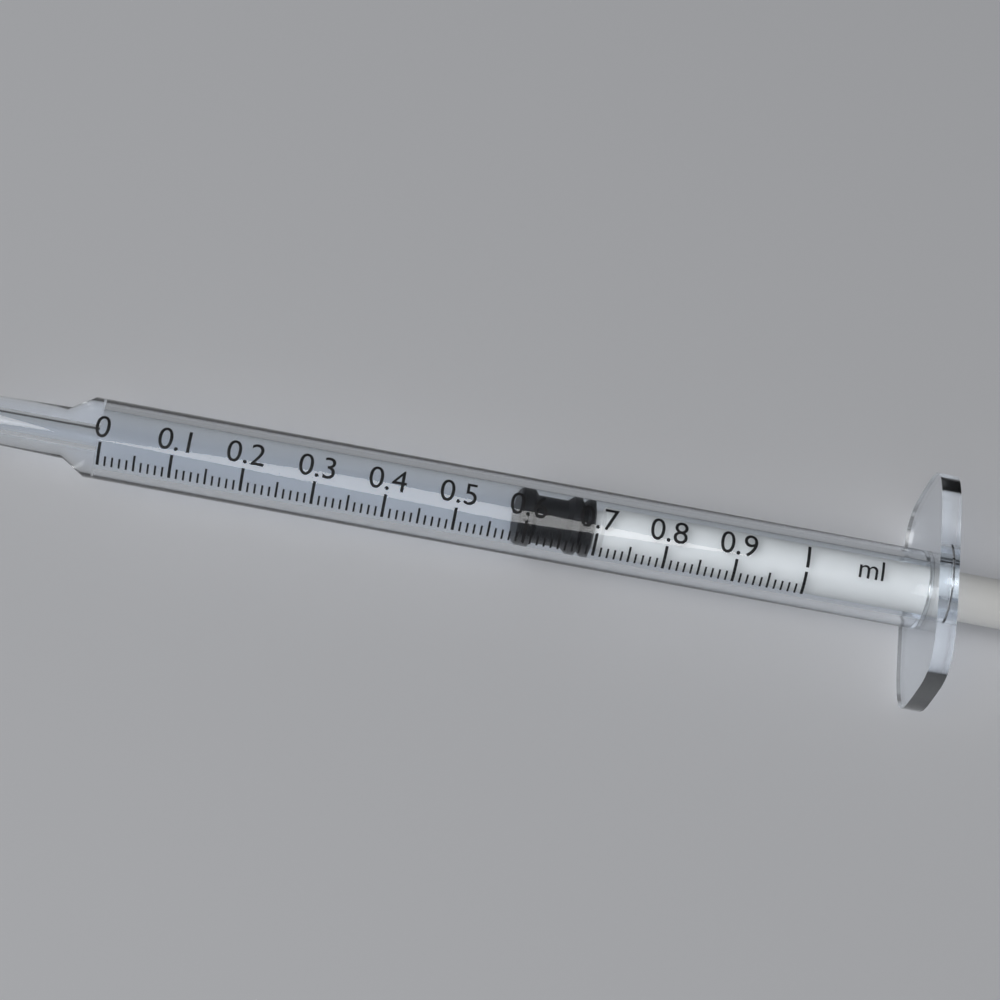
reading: 0.59 ml
